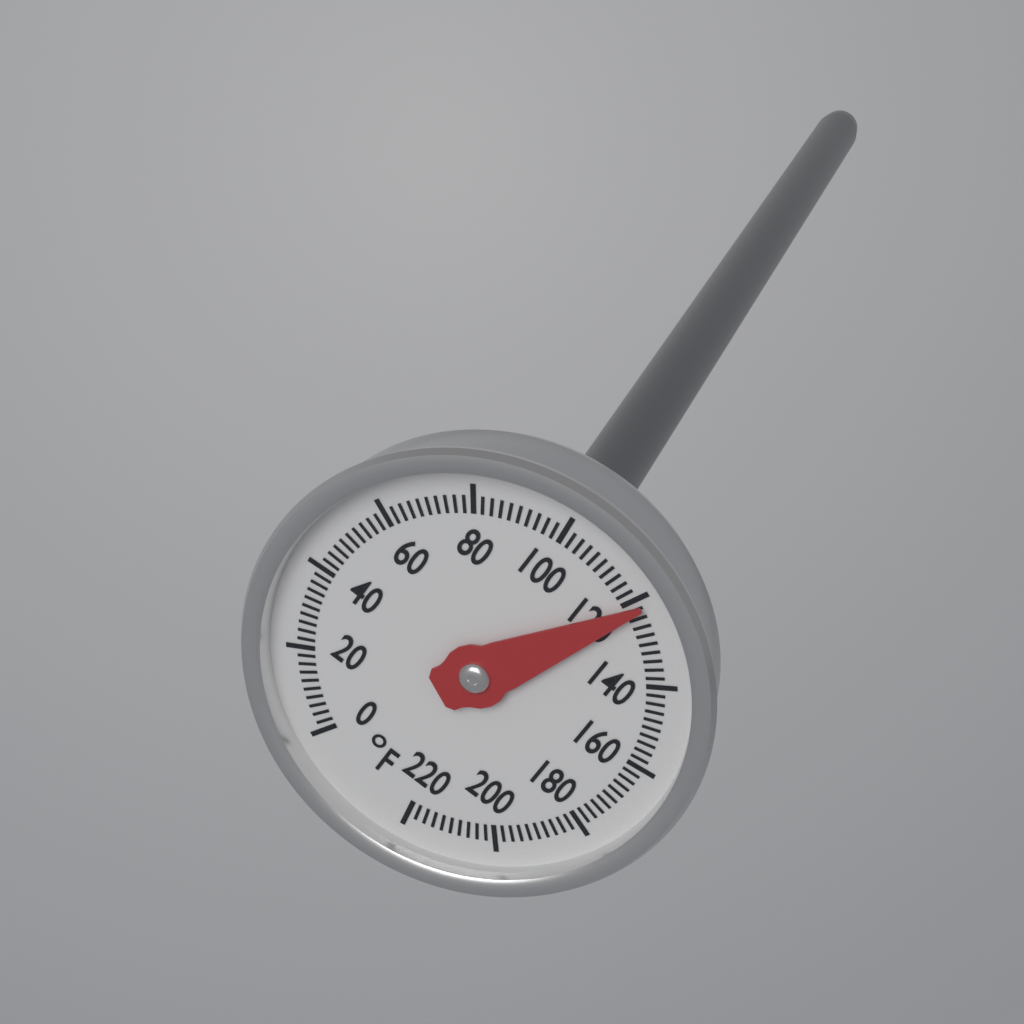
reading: 122 °F
